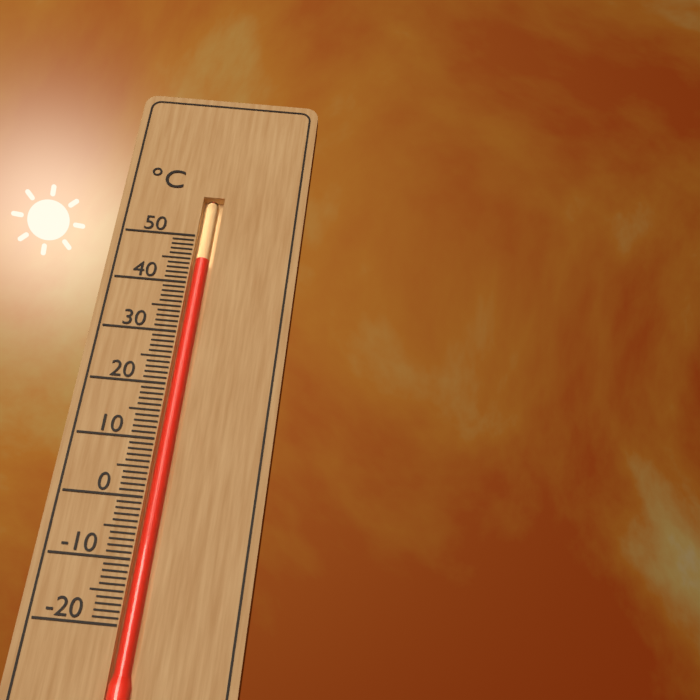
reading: 45 °C
